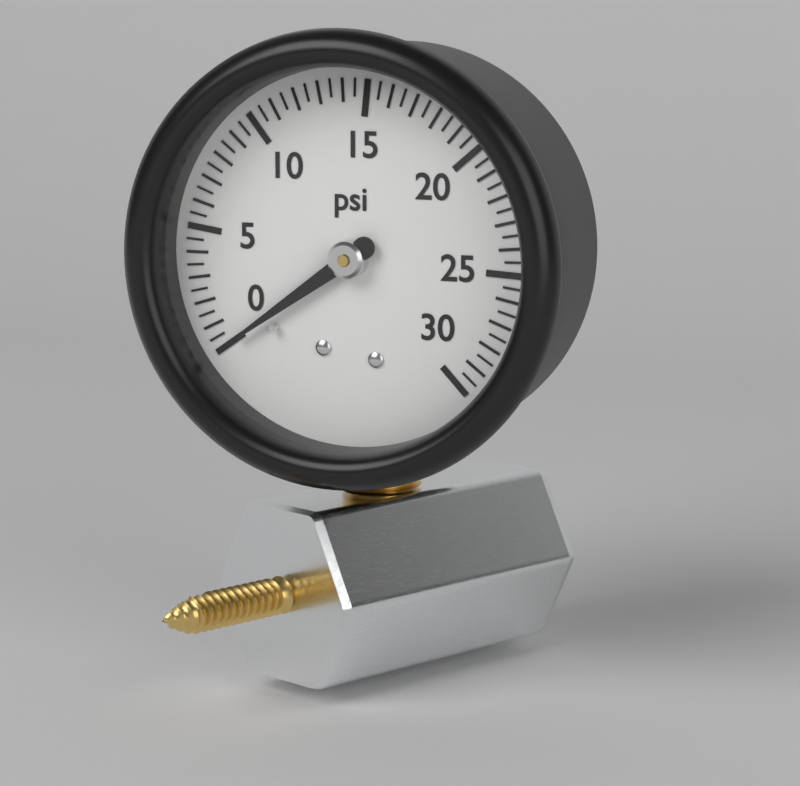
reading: 0.0 psi
